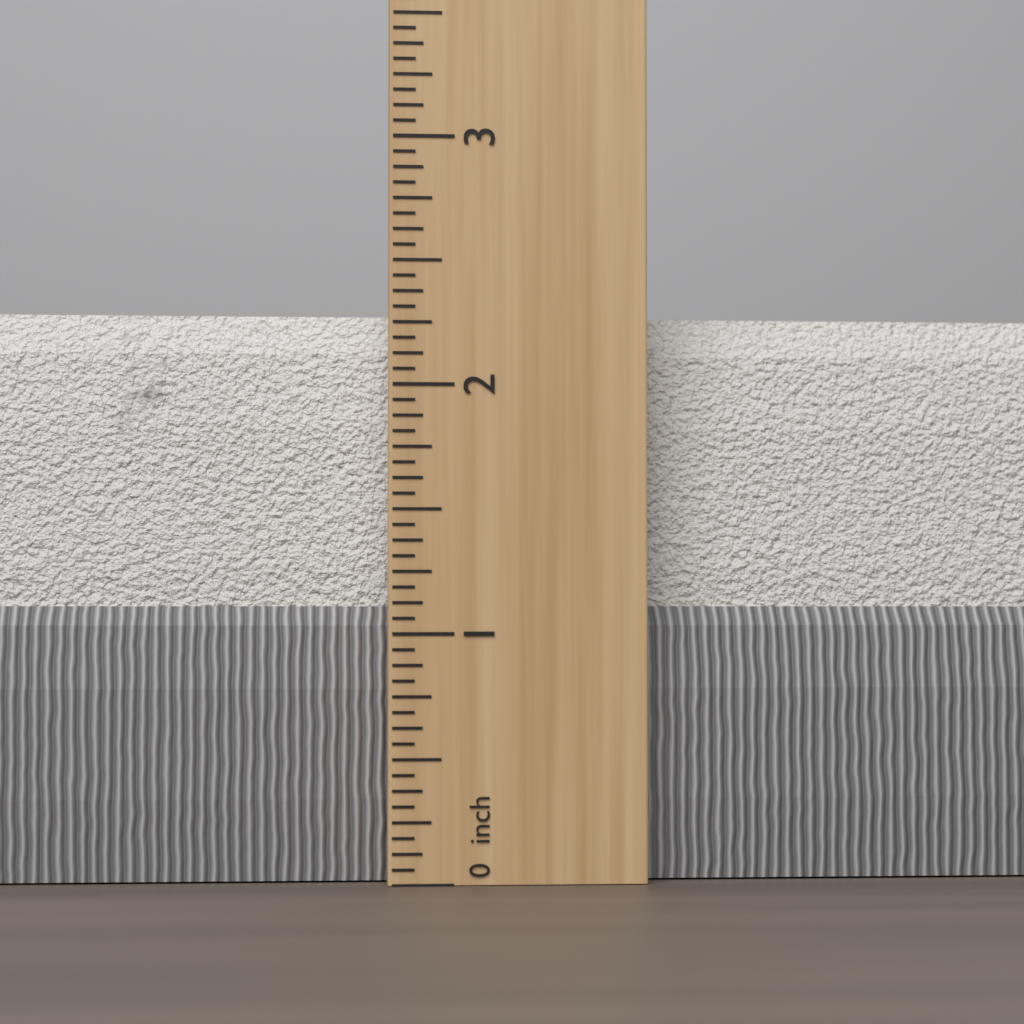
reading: 2.3125 inch
